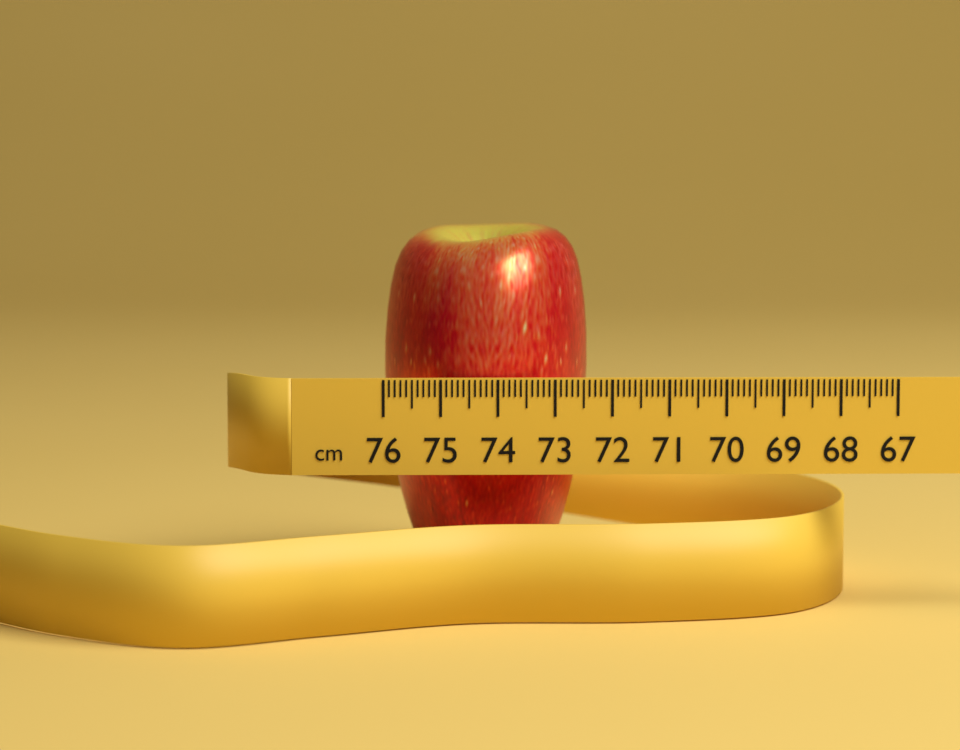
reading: 72.3 cm
